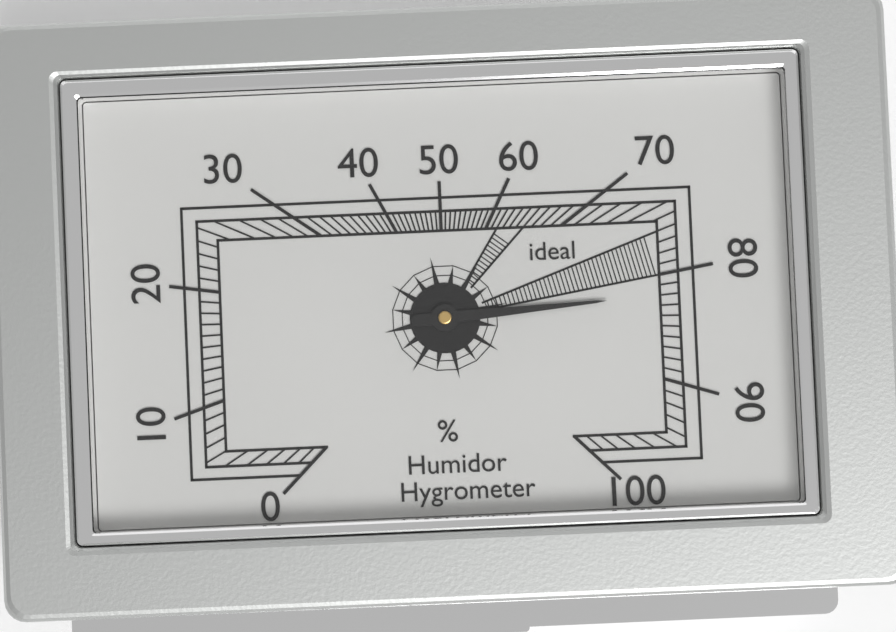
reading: 82 %
